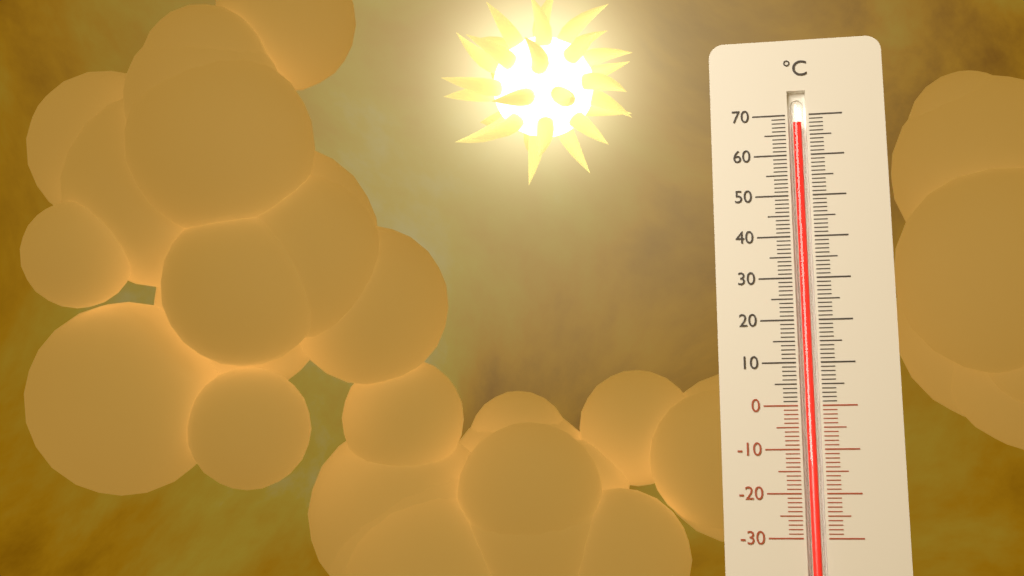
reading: 68 °C
